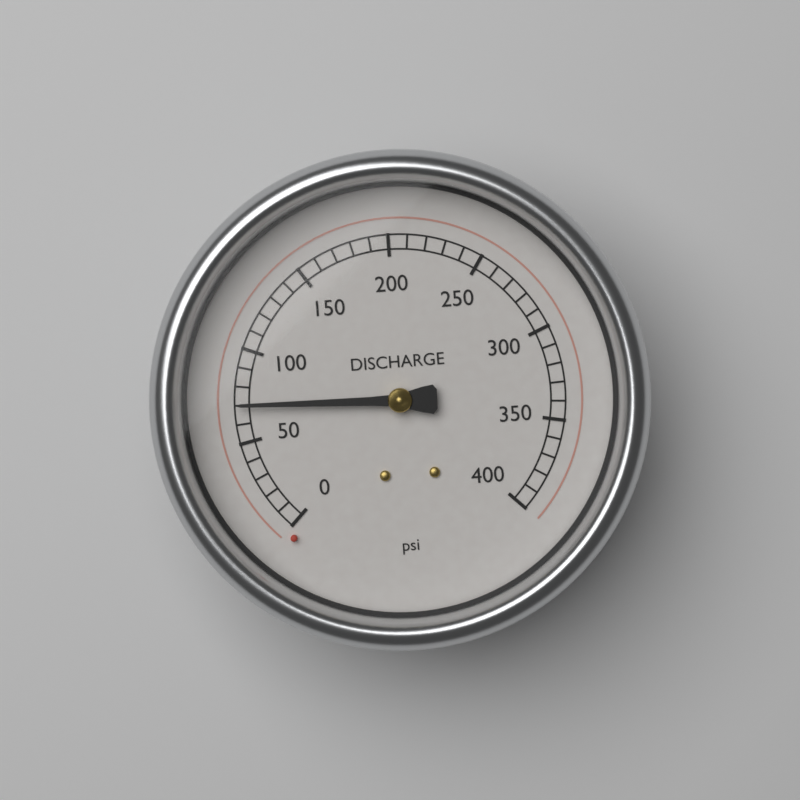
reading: 70 psi
